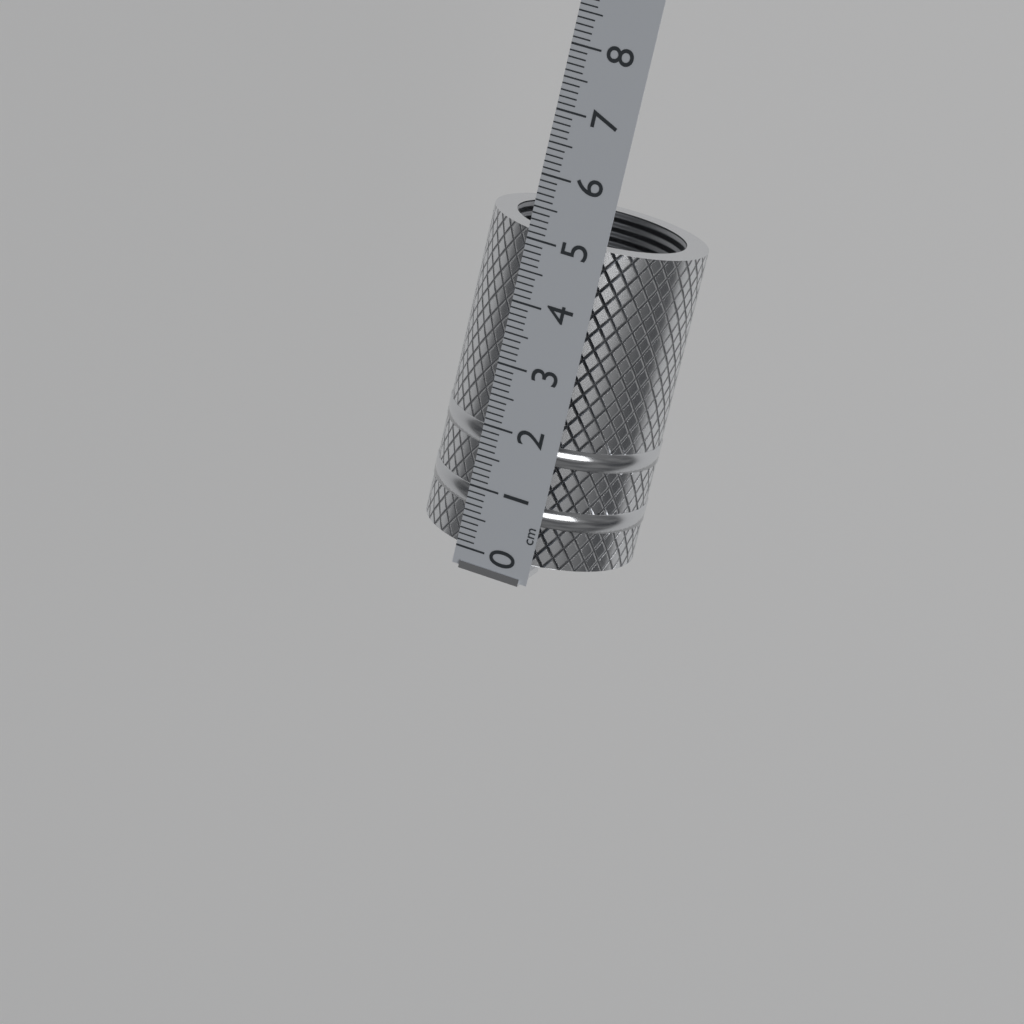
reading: 5.1 cm
